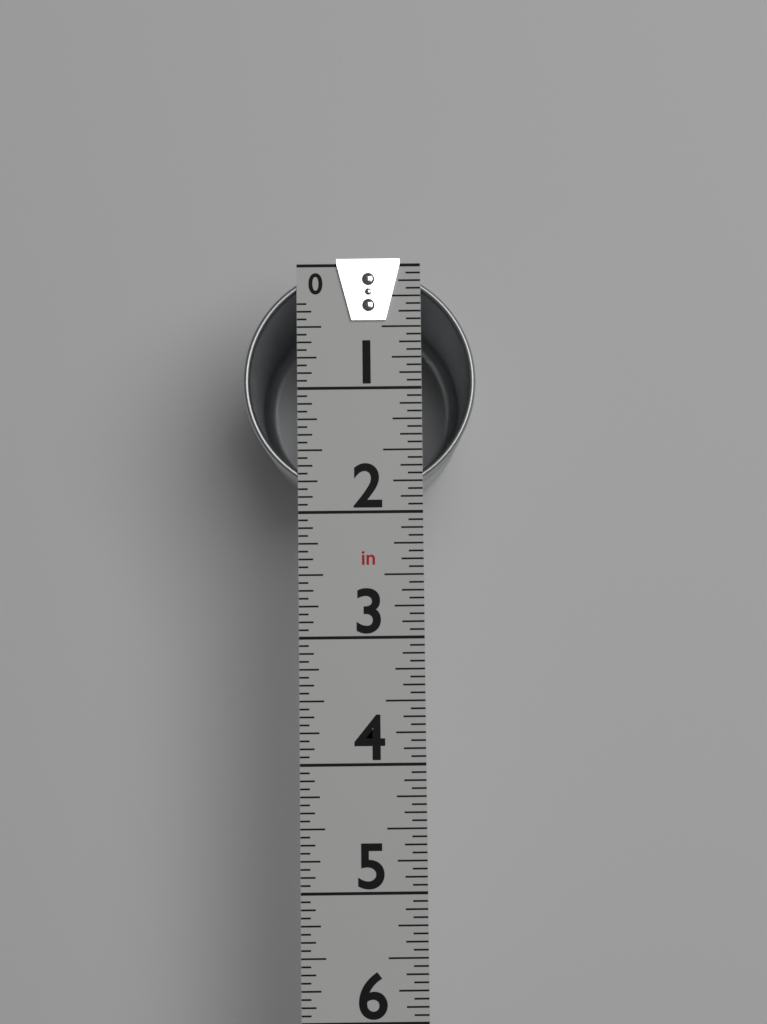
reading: 1.8750 in
